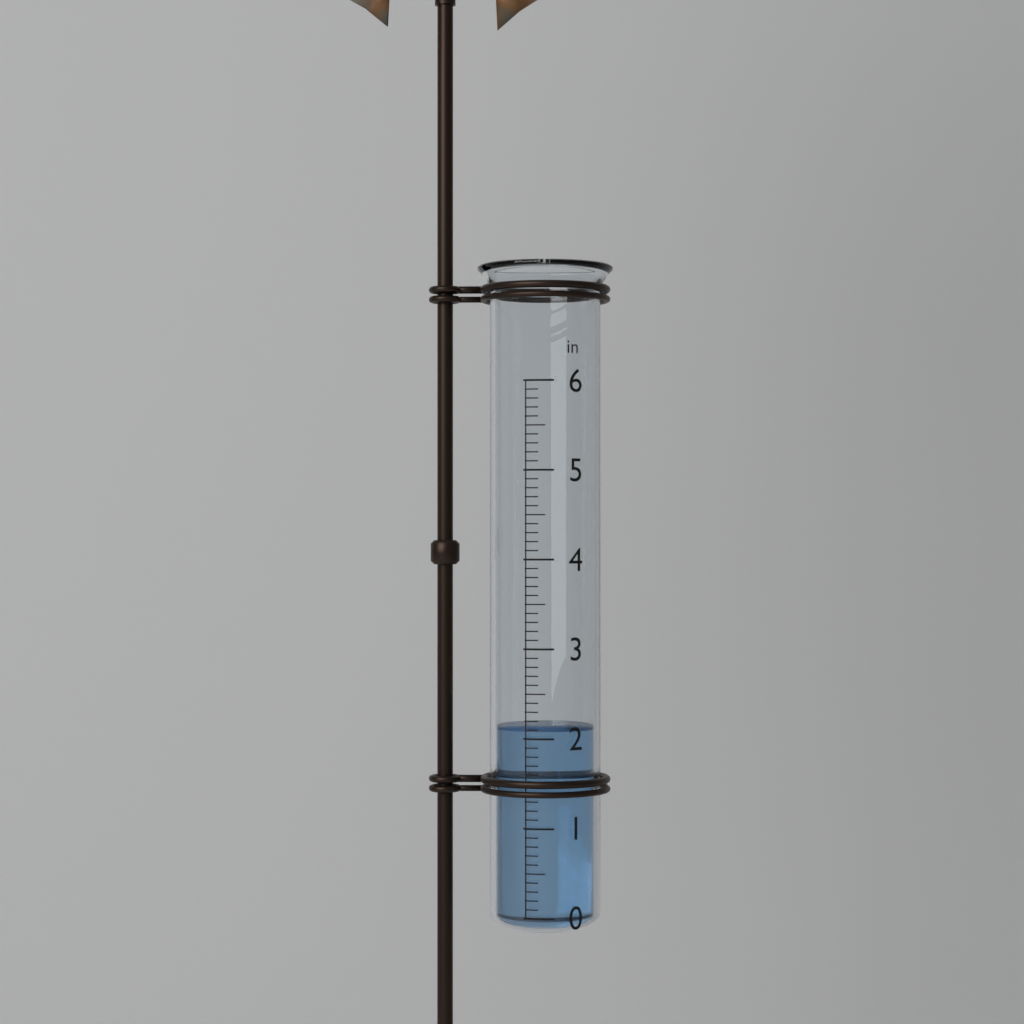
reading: 2.1 in
